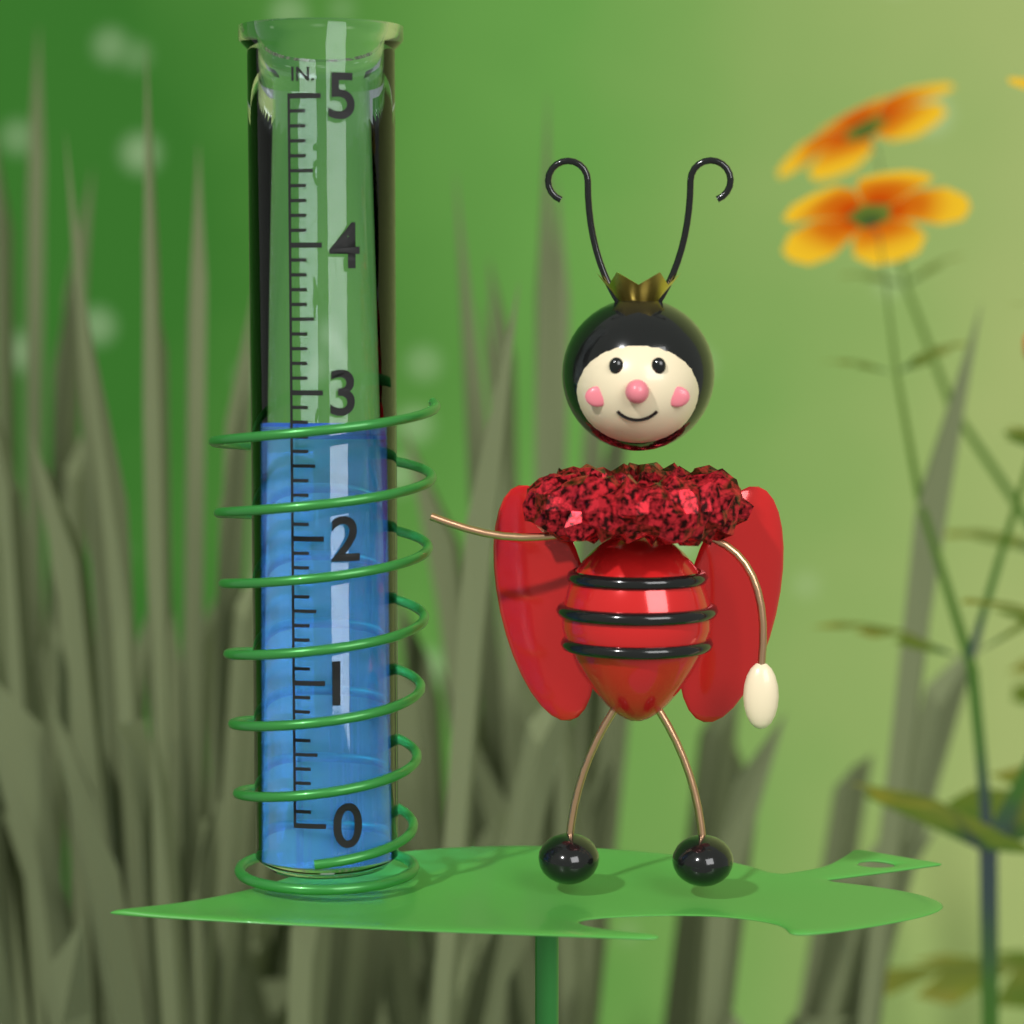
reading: 2.8 in
